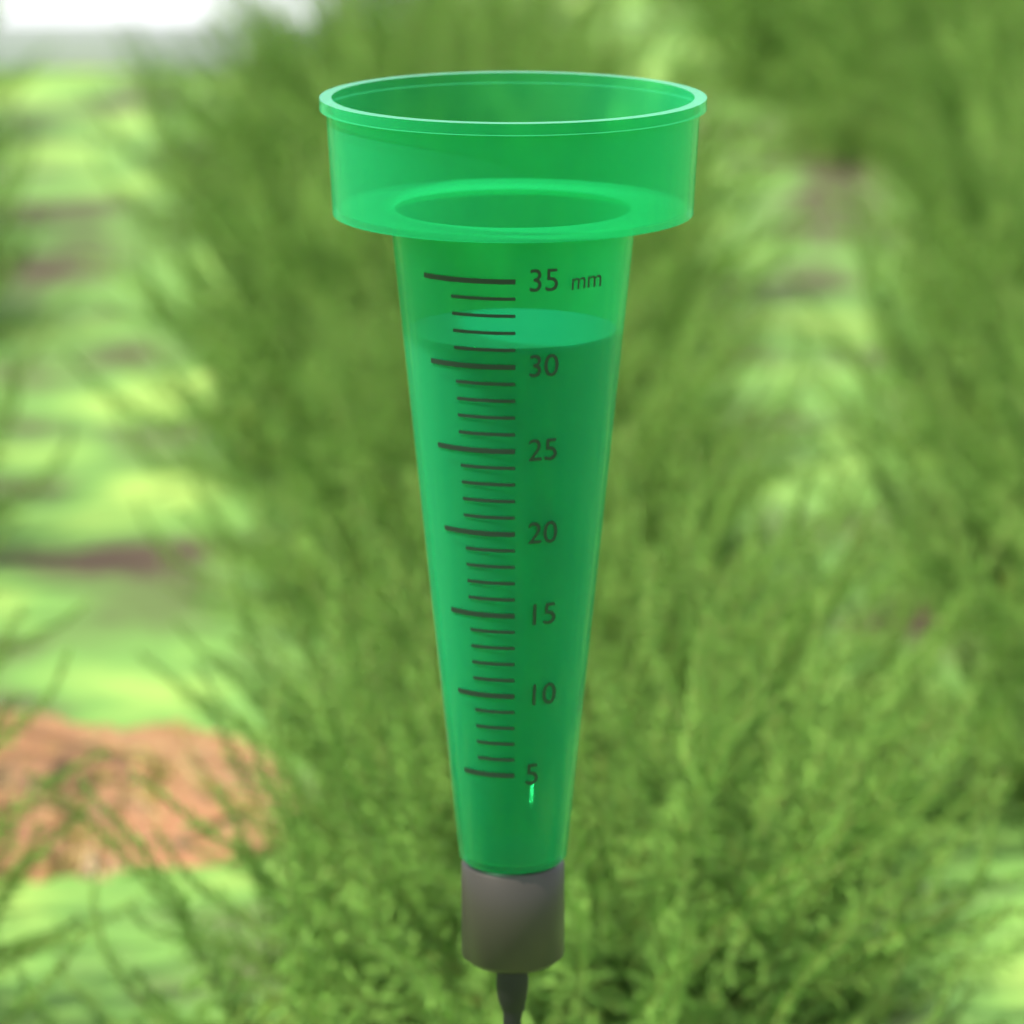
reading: 31 mm
